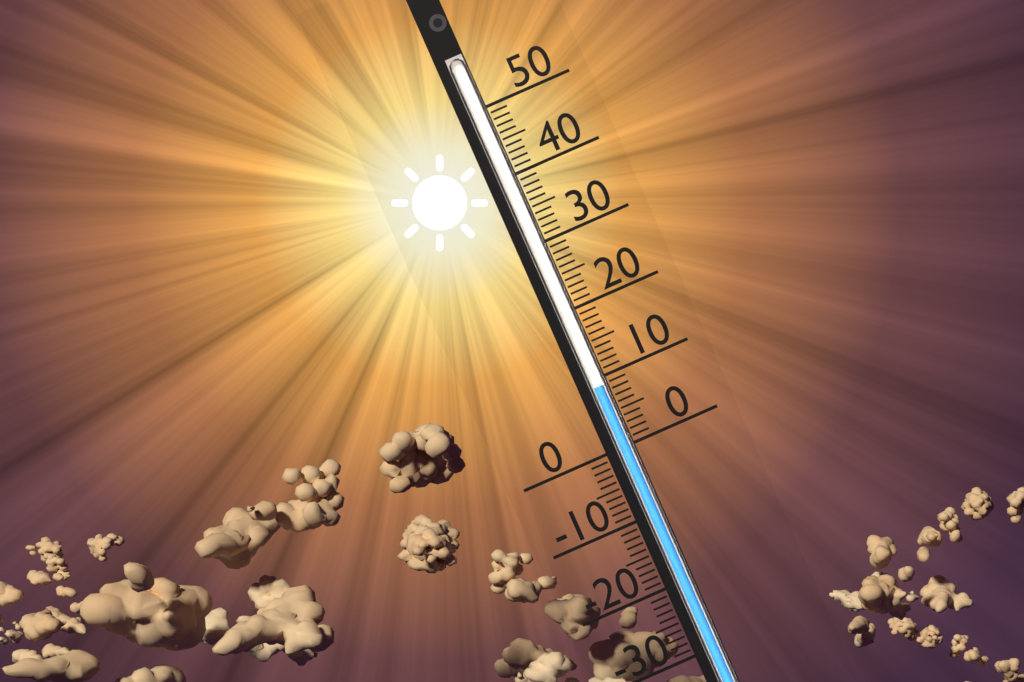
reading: 9 (no unit)
